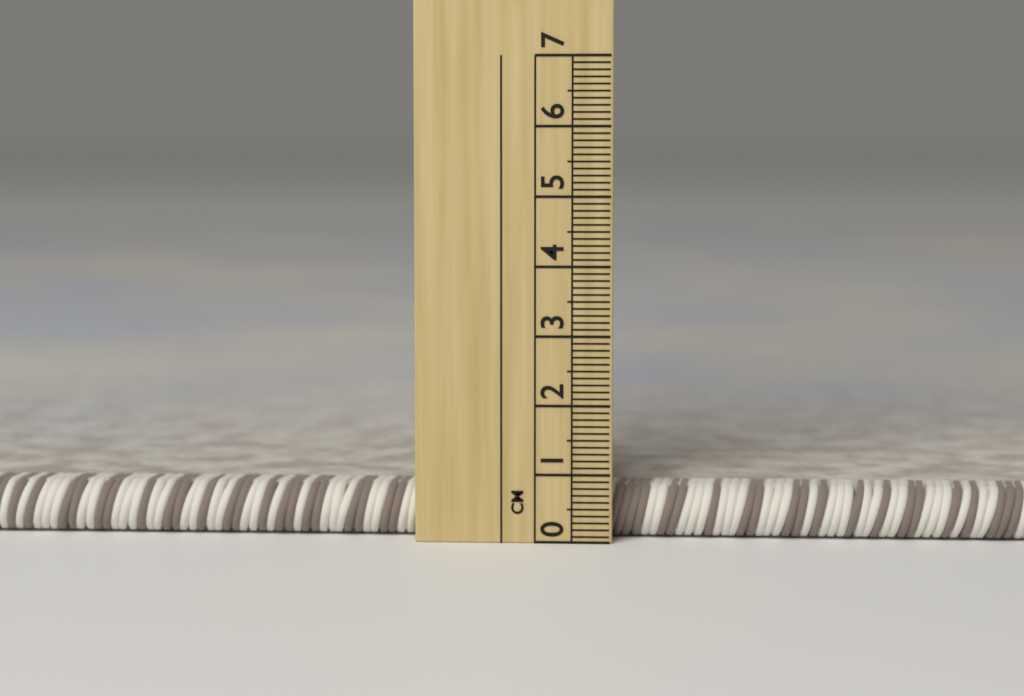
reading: 0.8 cm
